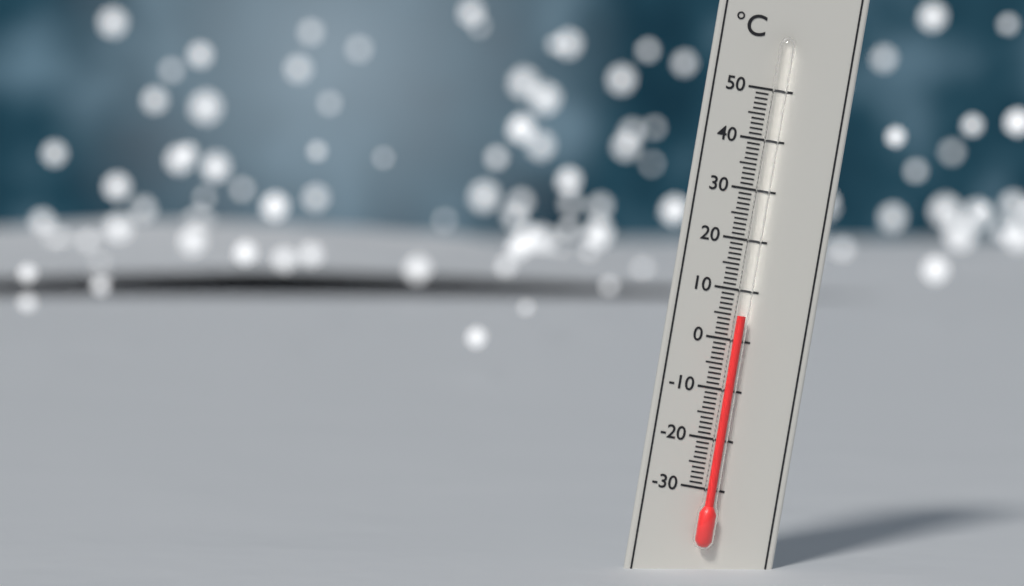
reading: 5 °C
